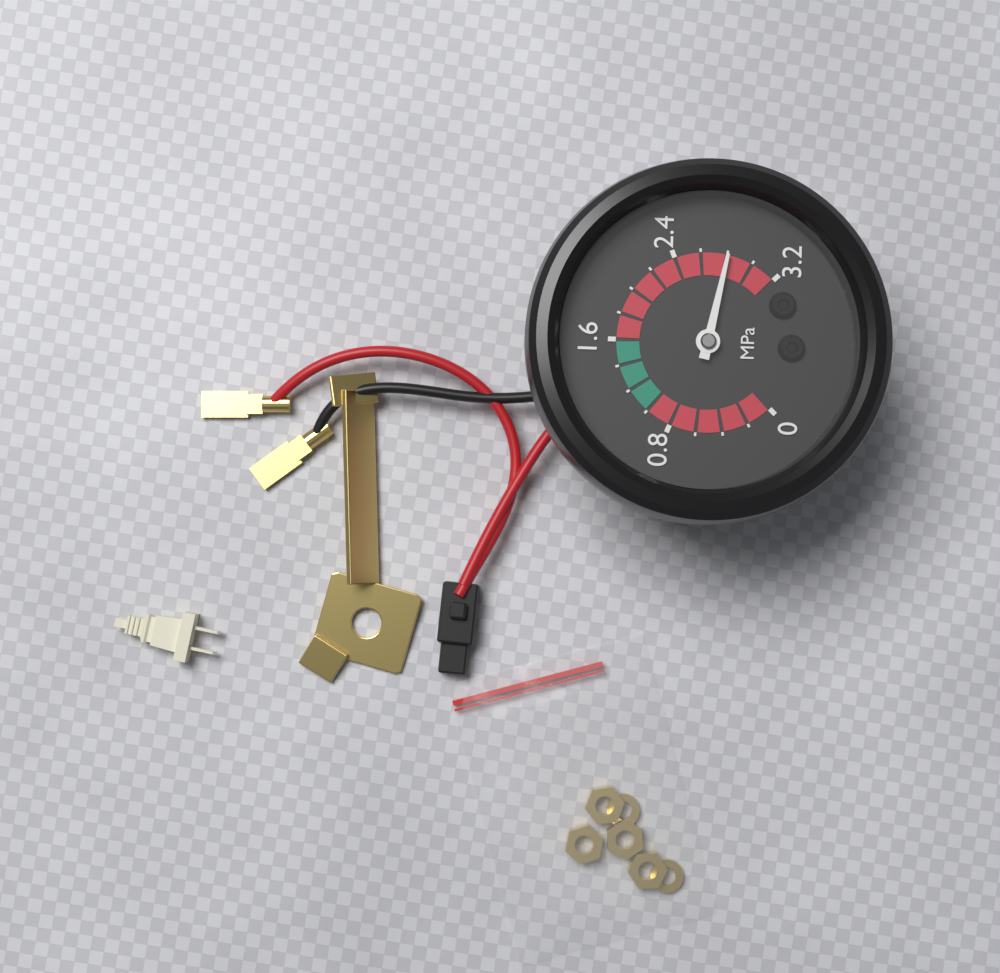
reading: 2.8 MPa
